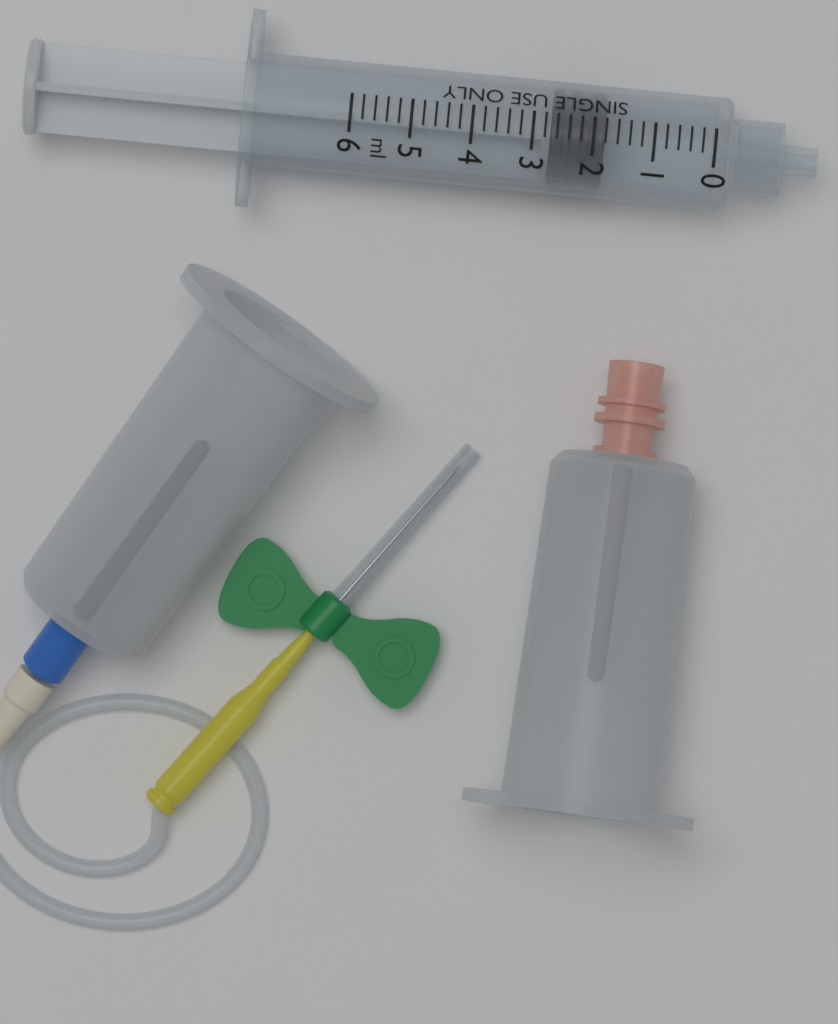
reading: 1.8 ml
